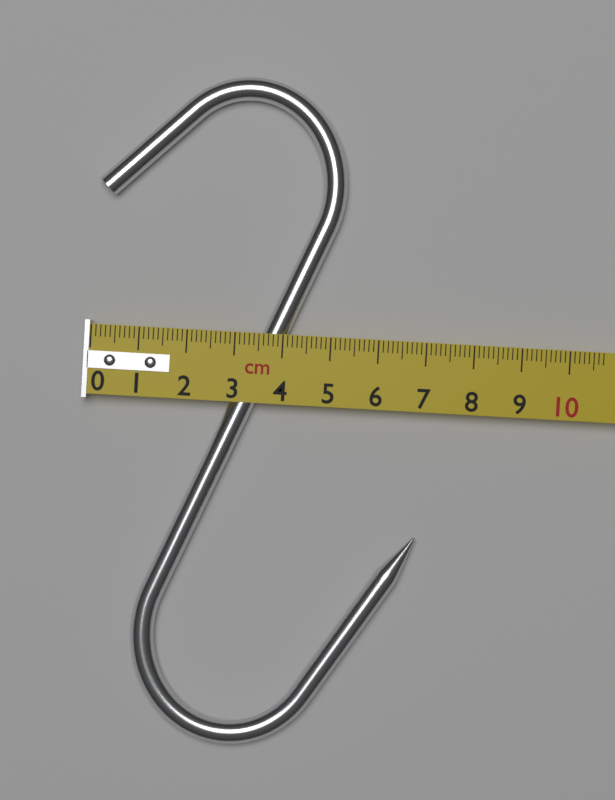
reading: 7.0 cm
